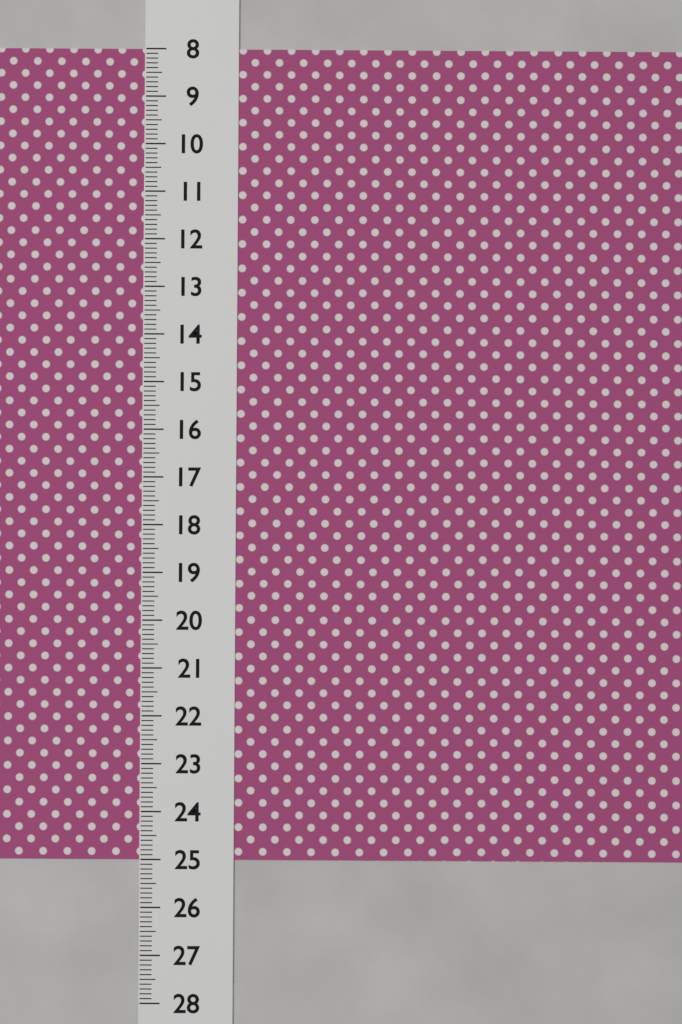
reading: 25.0 (no unit)
